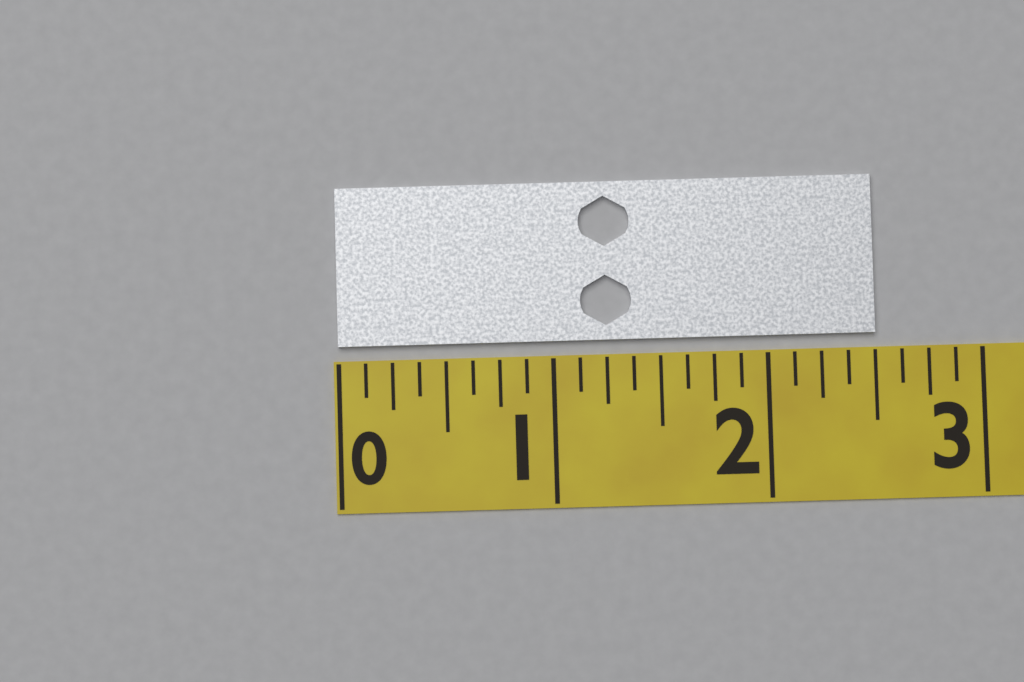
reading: 2.500 (no unit)
